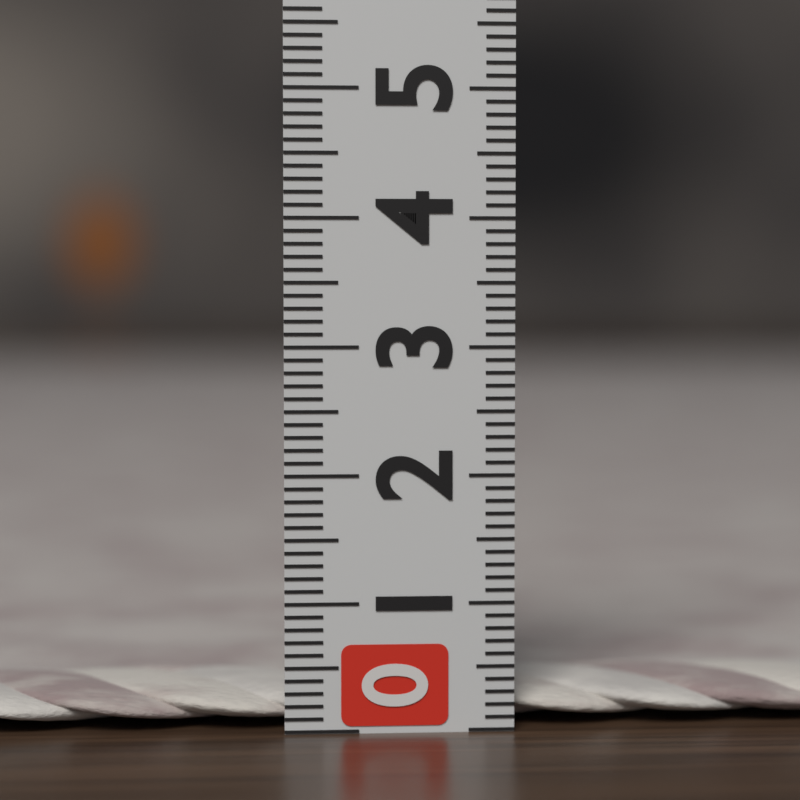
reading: 0.3 (no unit)
